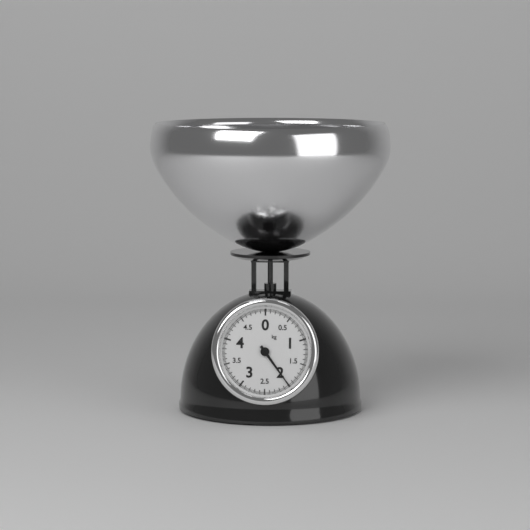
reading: 2.000 kg
